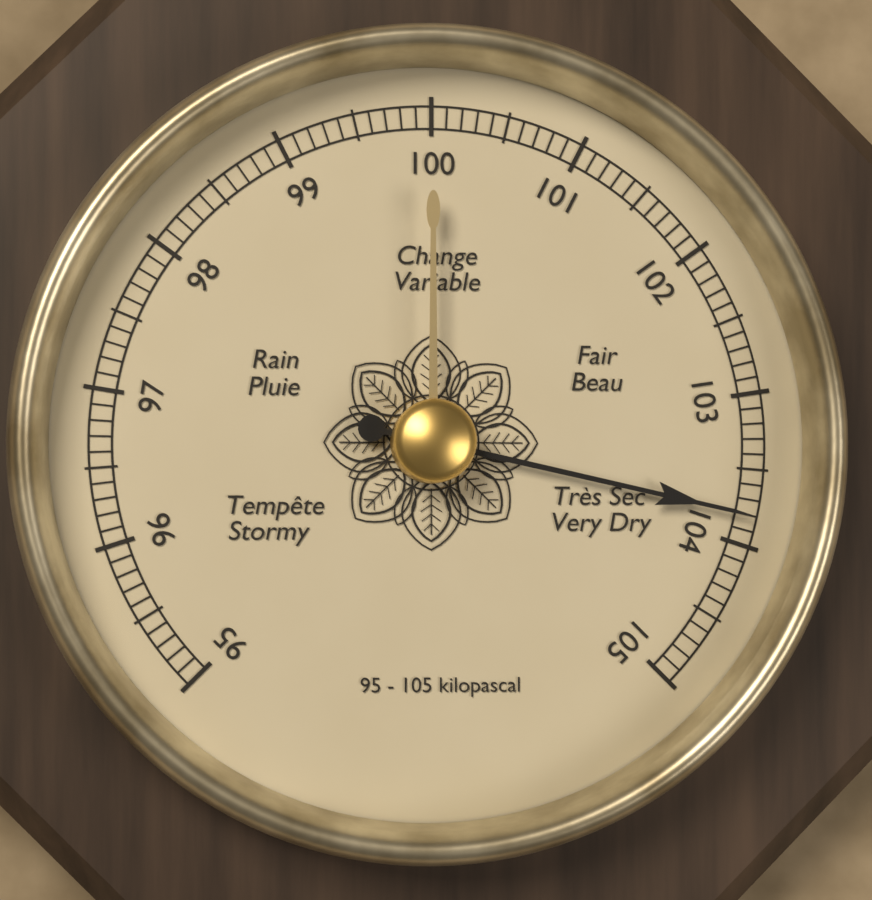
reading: 103.8 kPa
